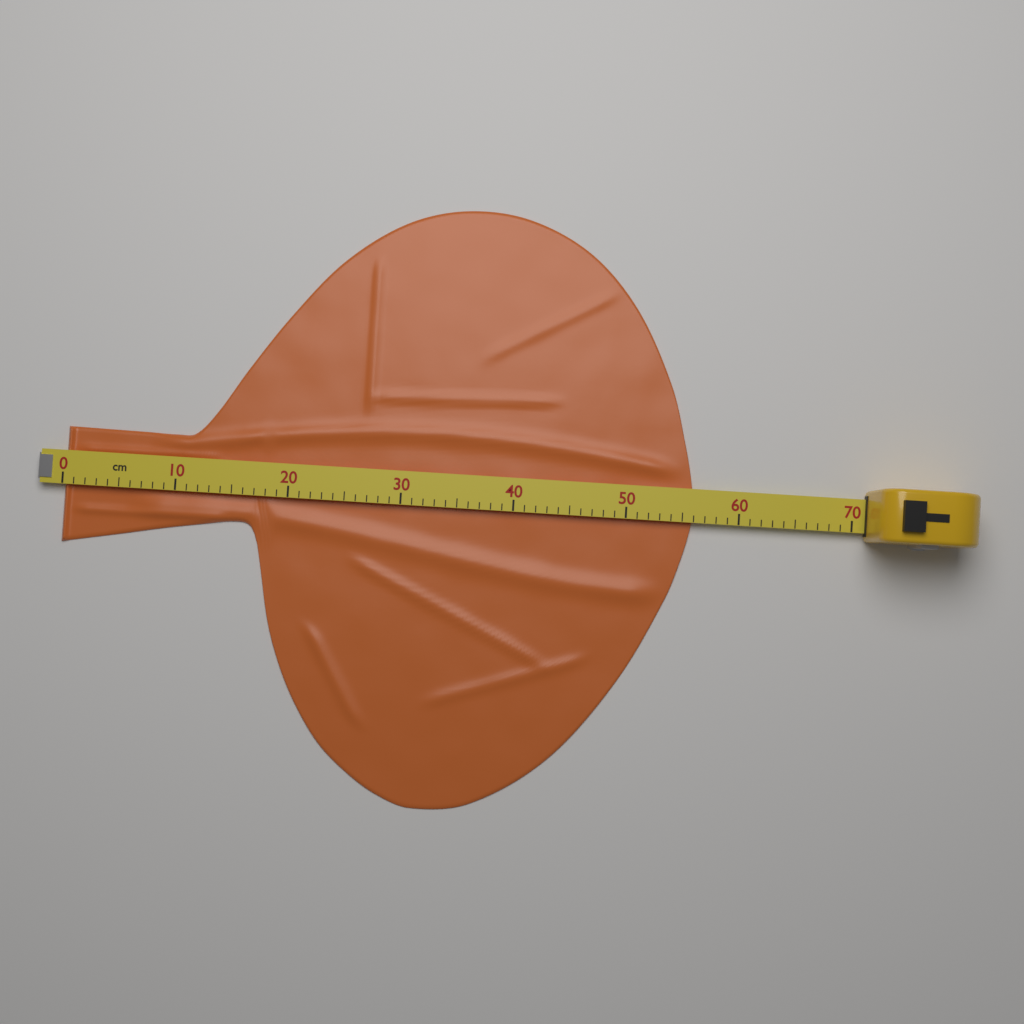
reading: 56 cm
